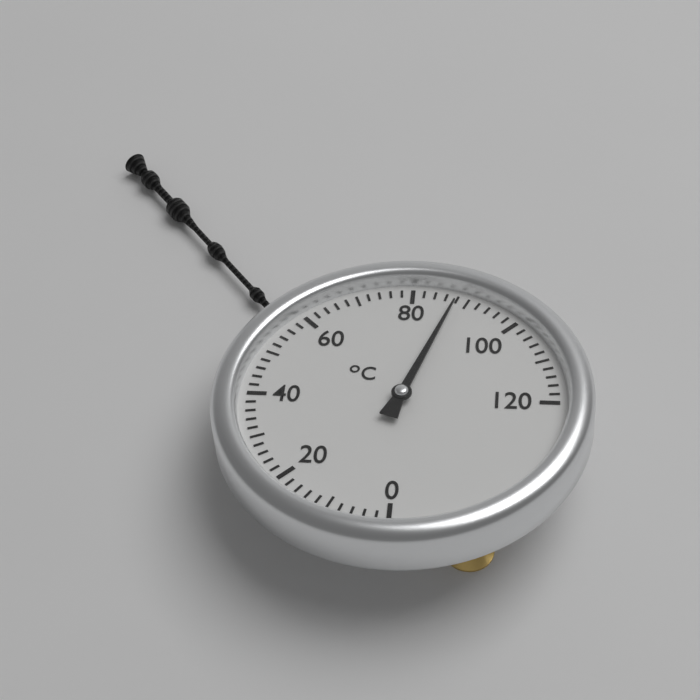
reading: 88 °C
